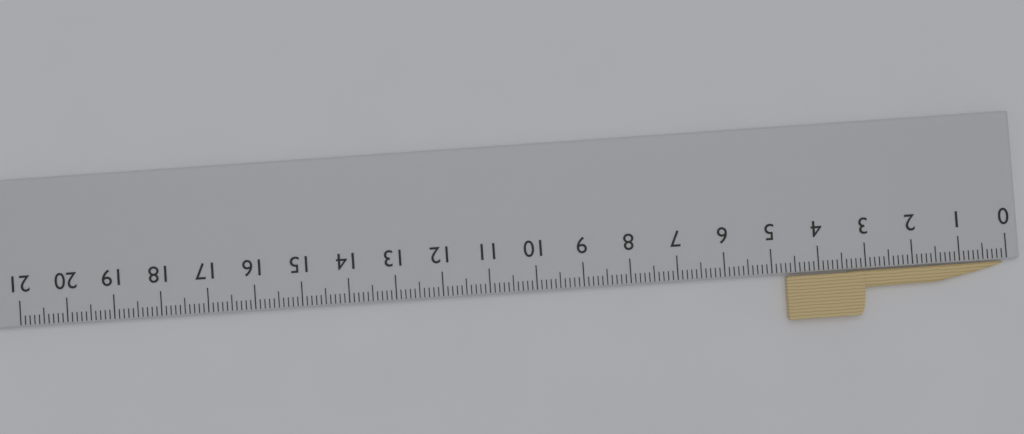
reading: 4.7 cm
